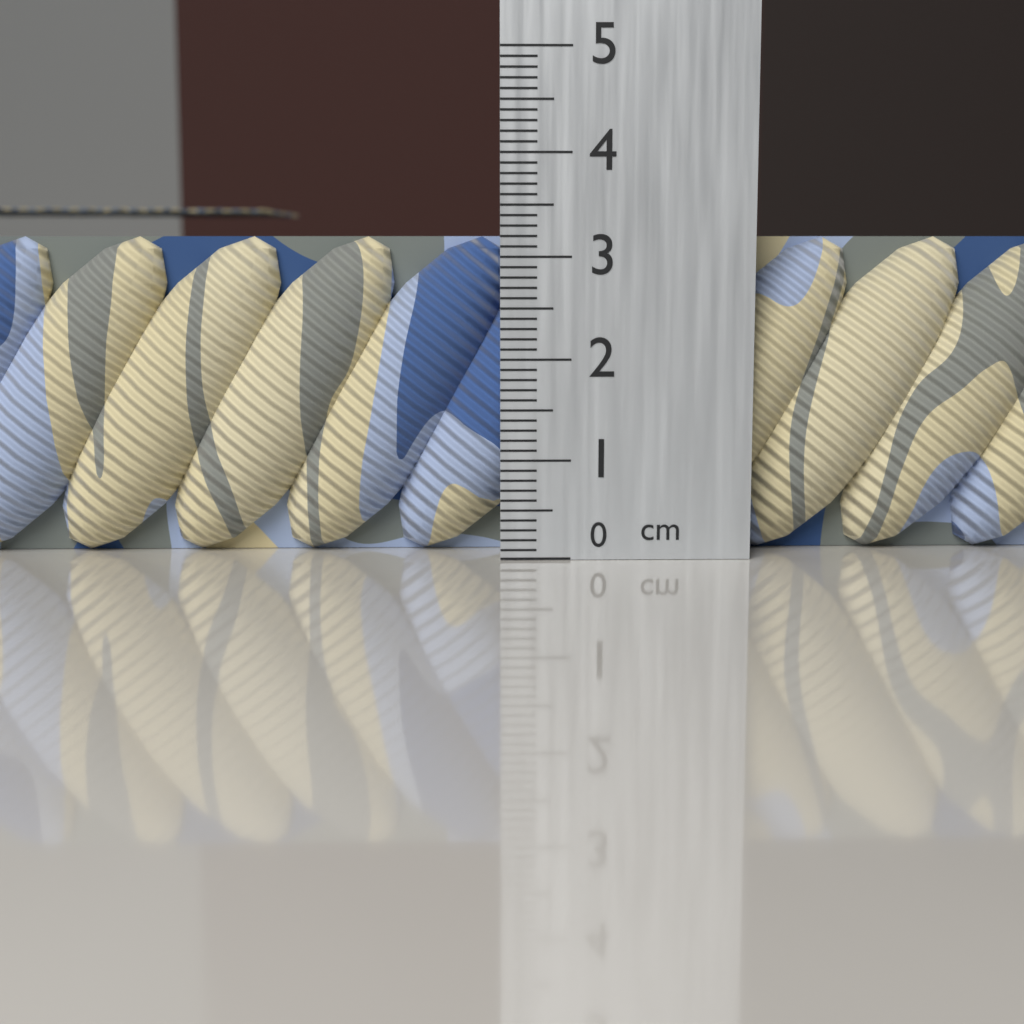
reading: 3.2 cm
